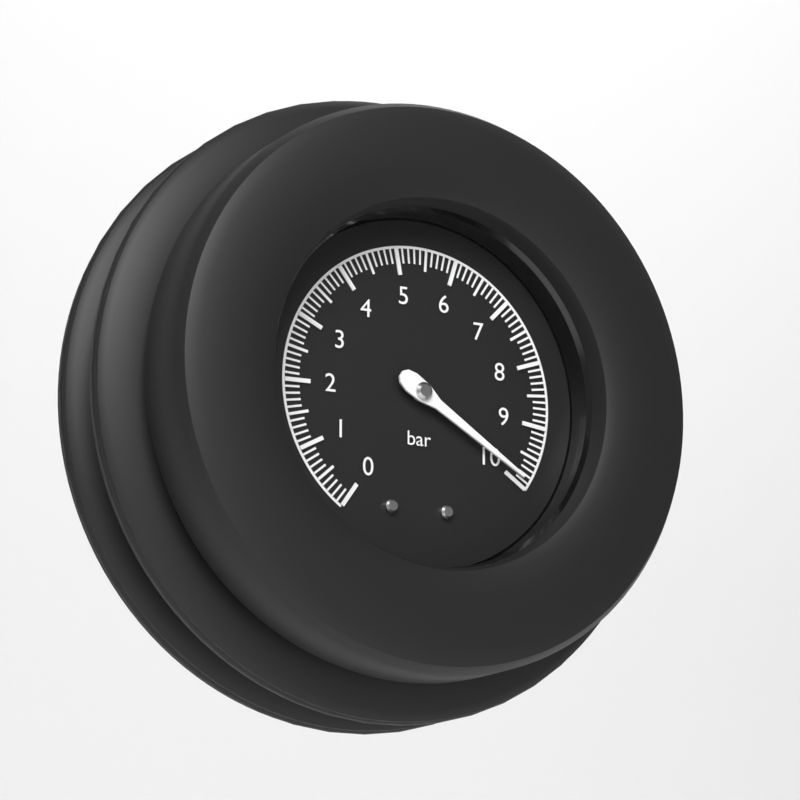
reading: 9.9 bar
